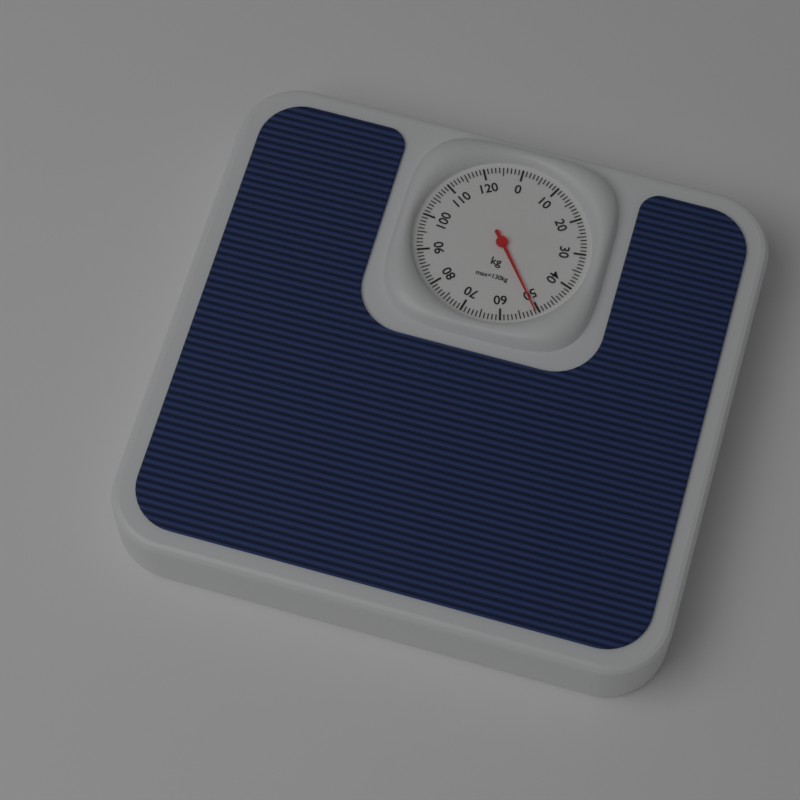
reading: 51 kg
